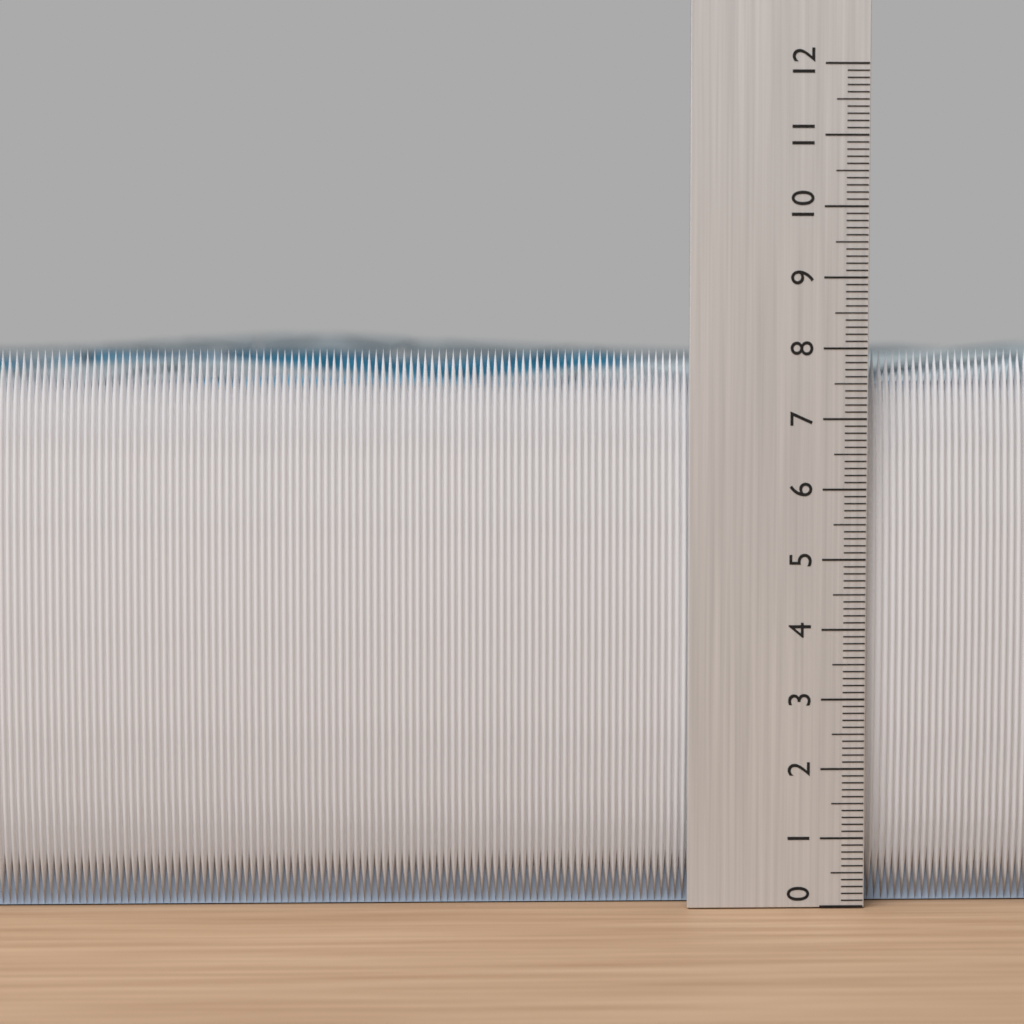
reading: 8.0 (no unit)
